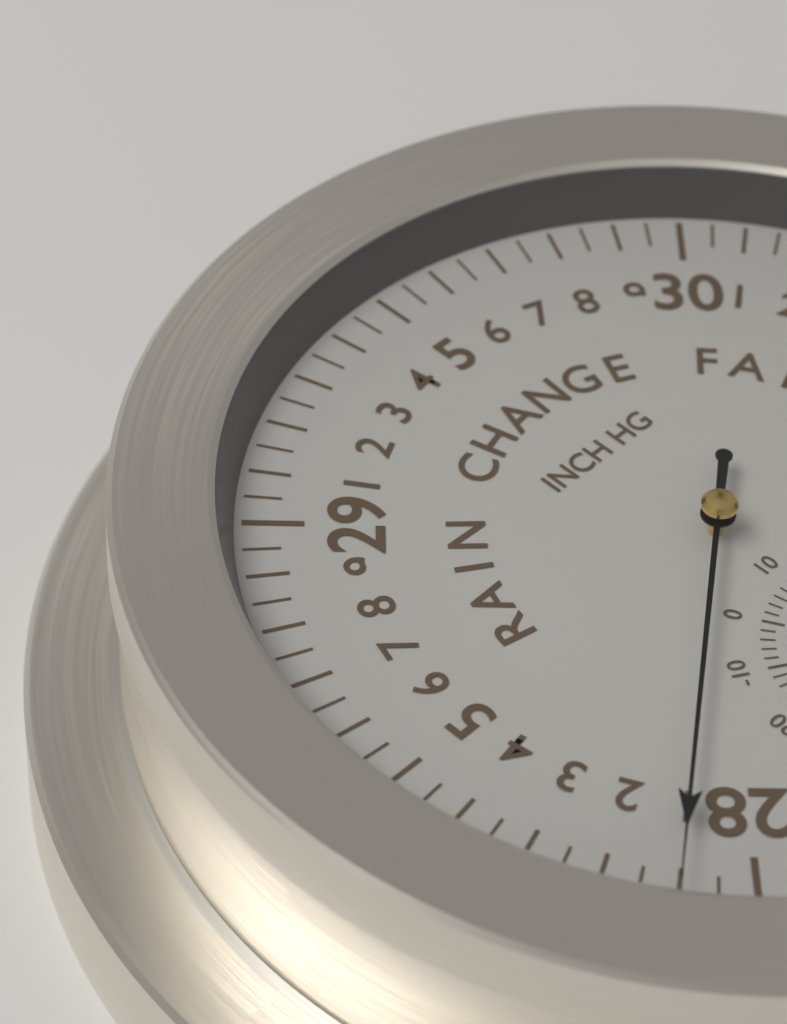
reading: 28.10 inHg
